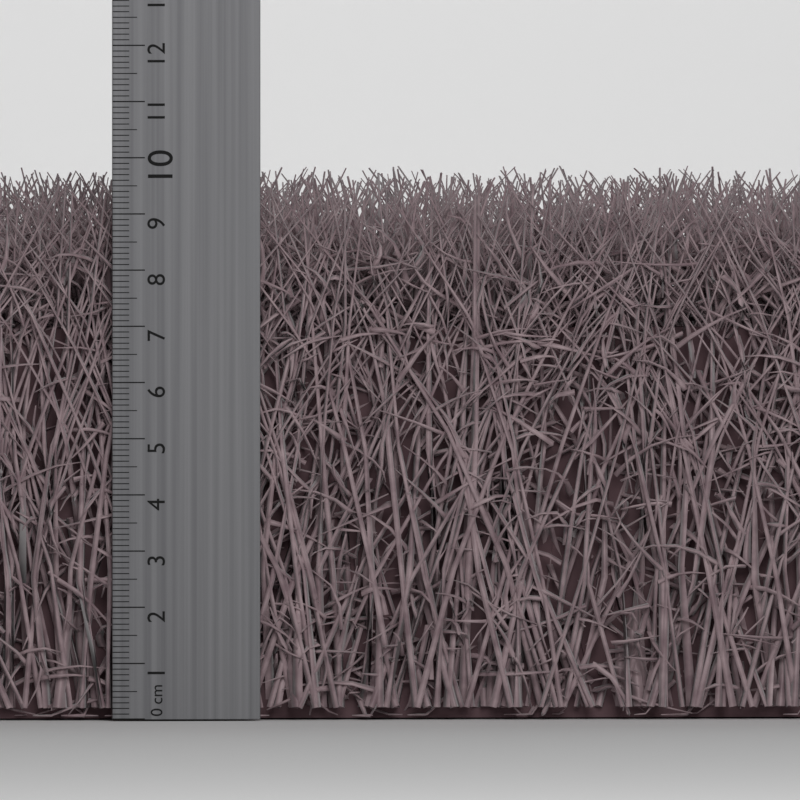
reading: 9.6 cm
